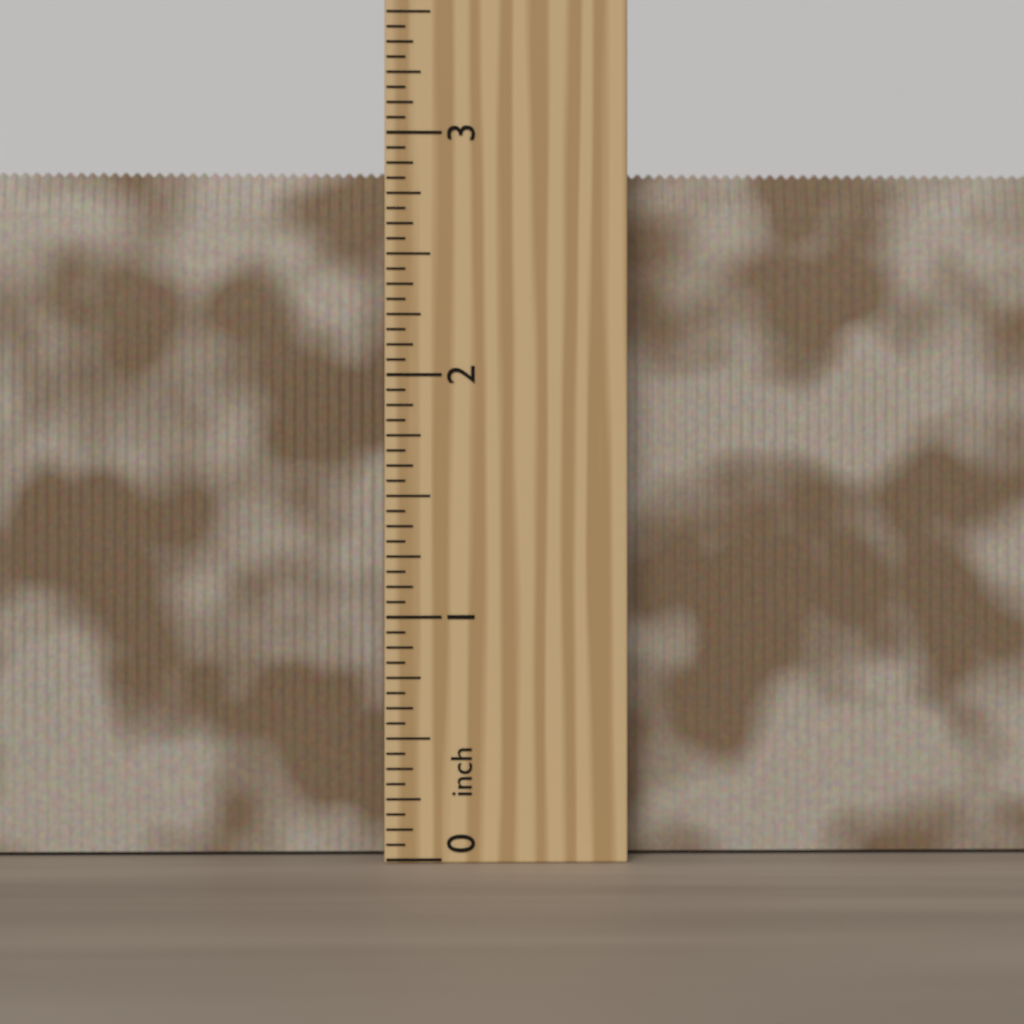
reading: 2.8750 inch
